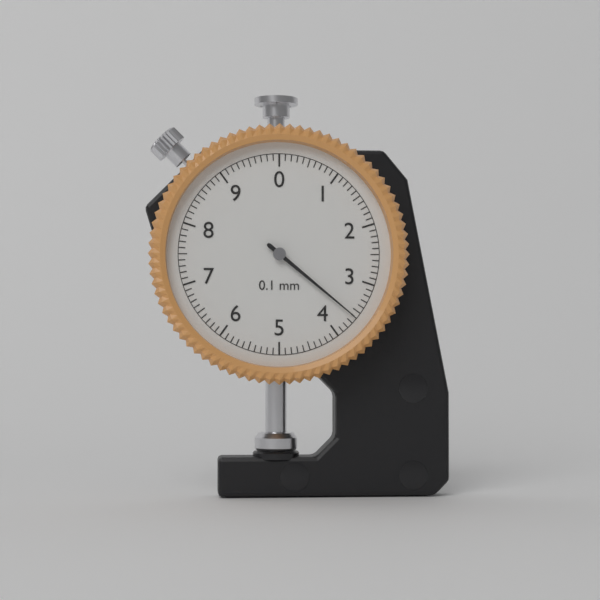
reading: 3.6 mm
